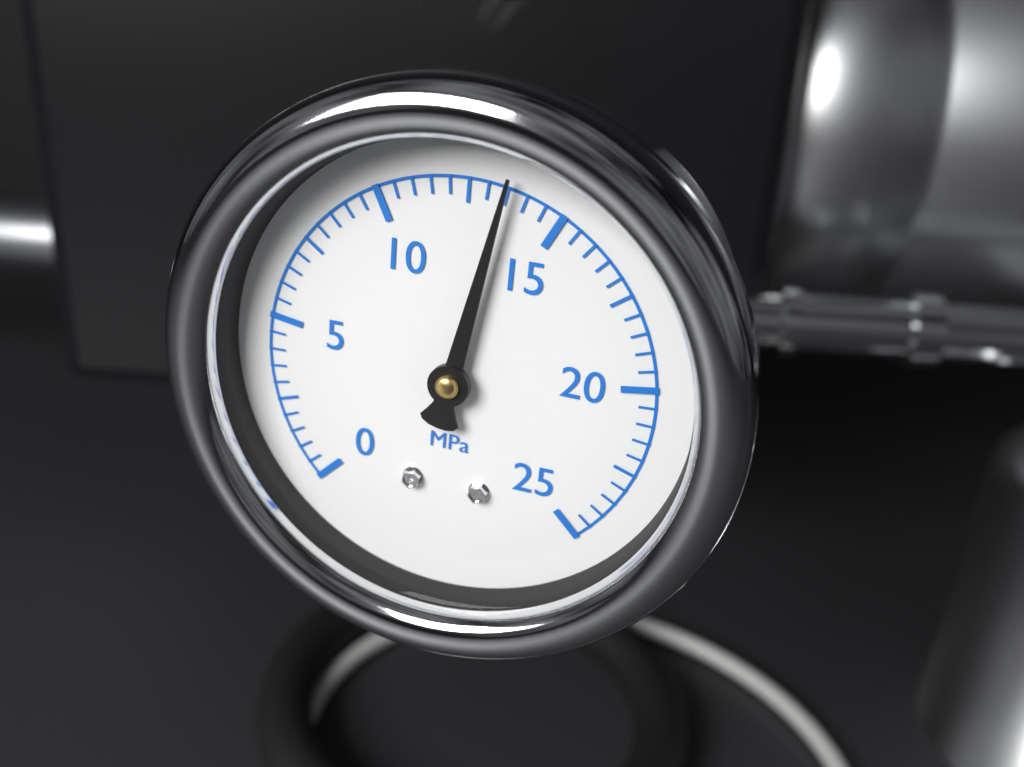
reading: 13.5 MPa
